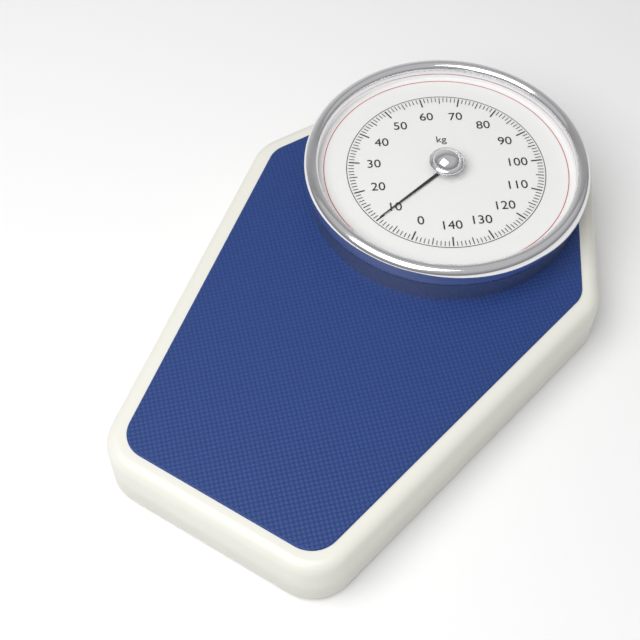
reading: 10 kg
